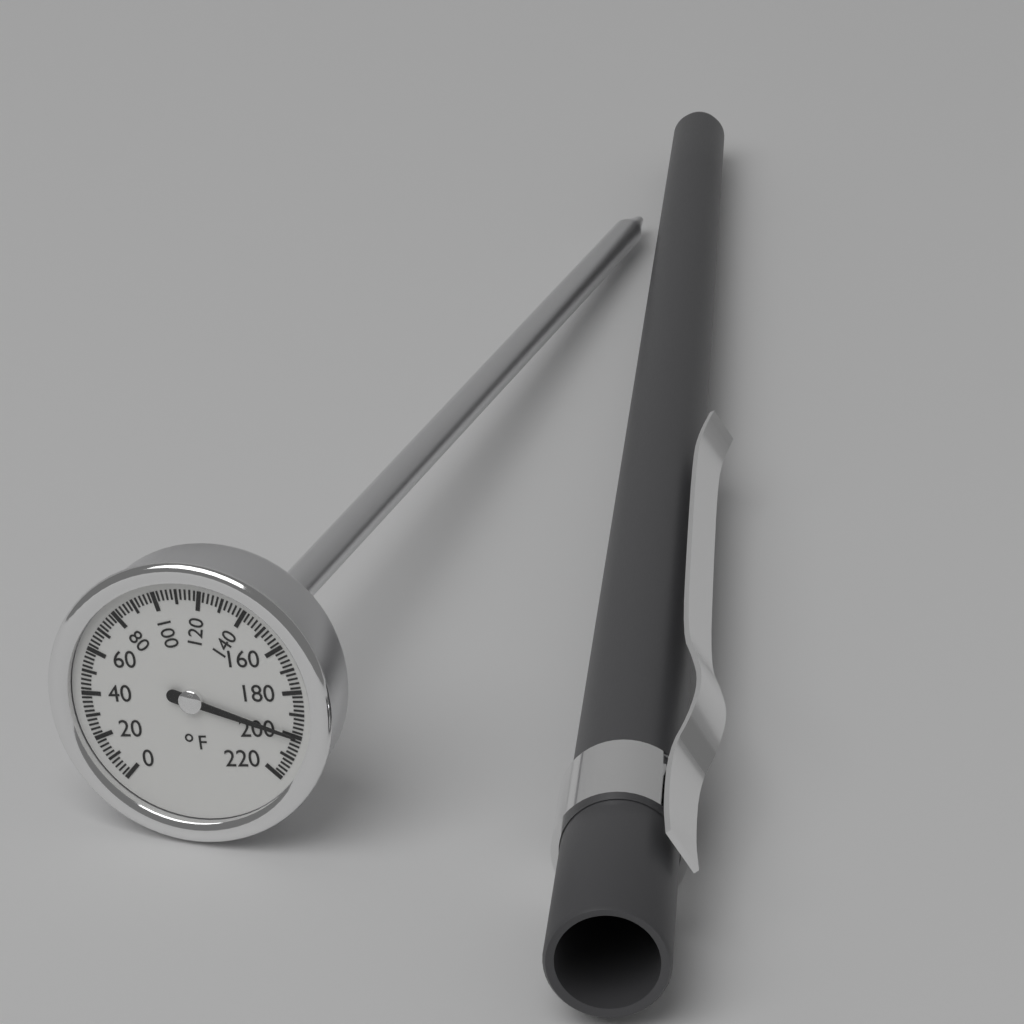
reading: 200 °F
